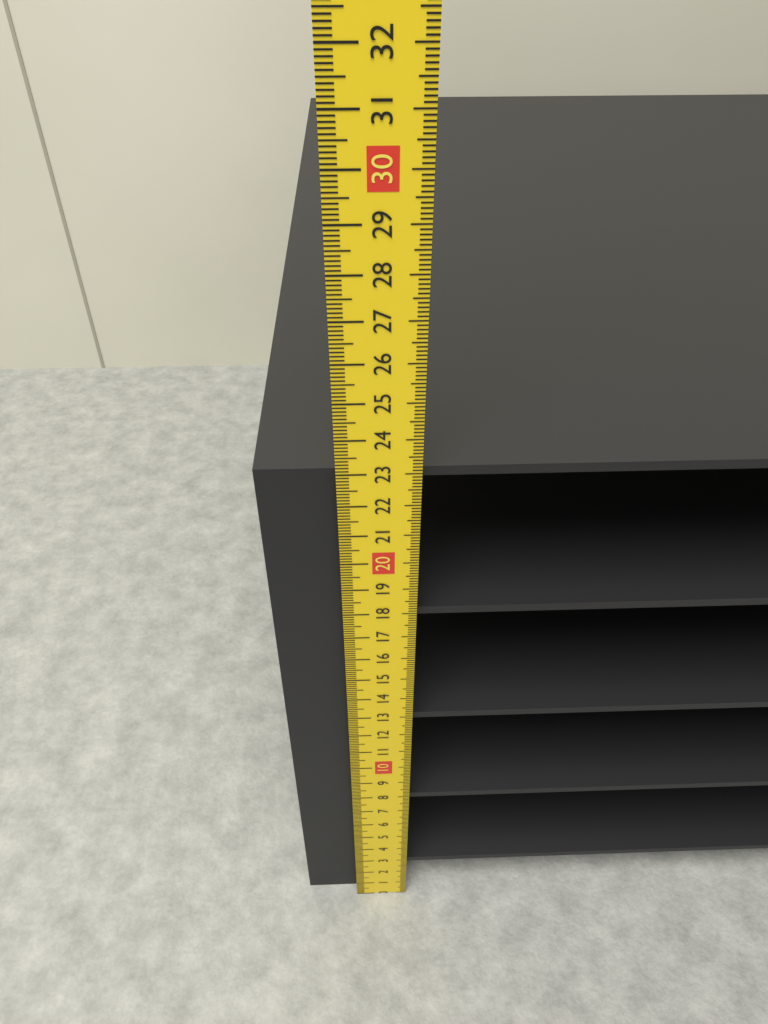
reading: 22.9 cm
